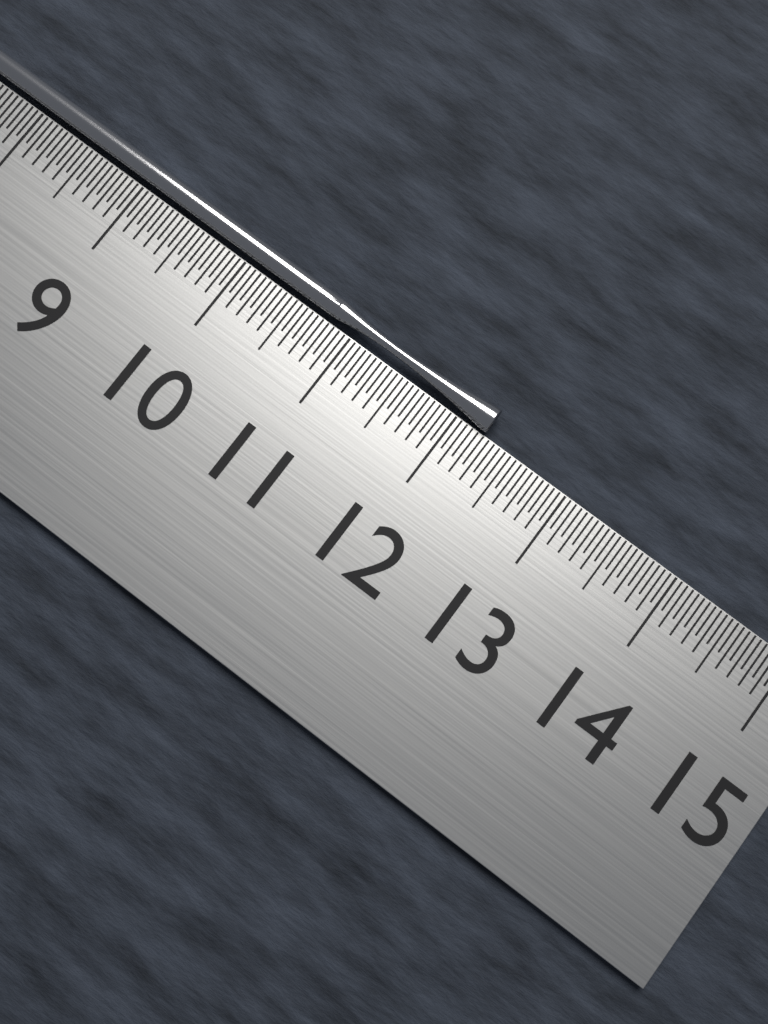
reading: 12.25 cm
